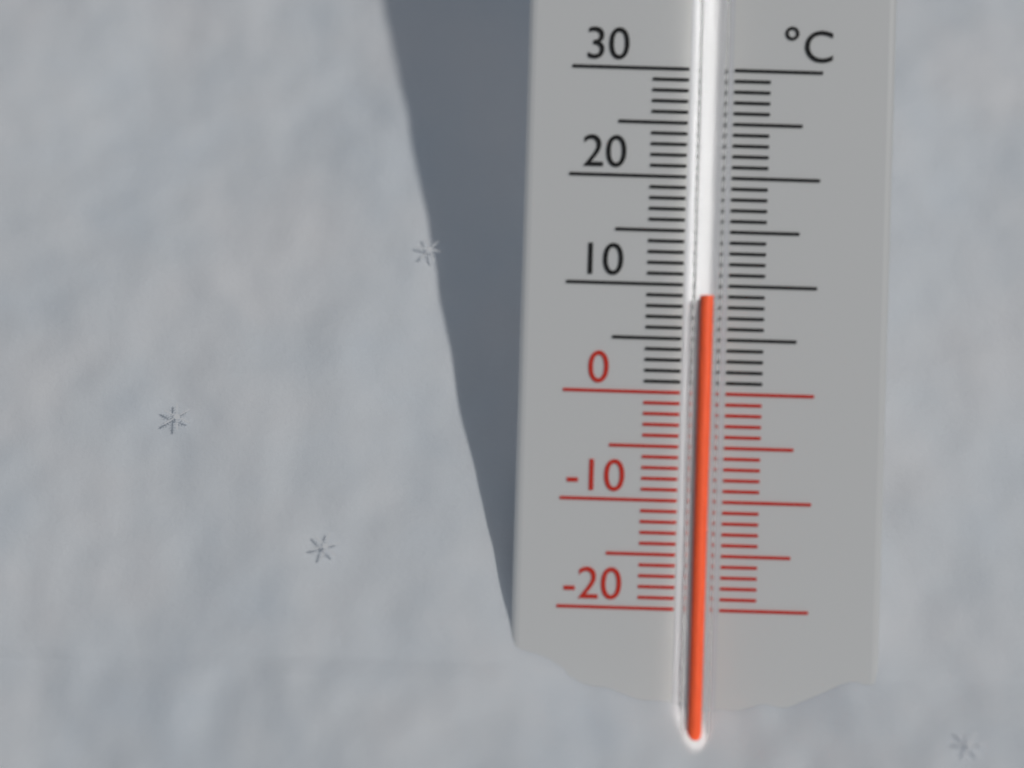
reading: 9 °C
